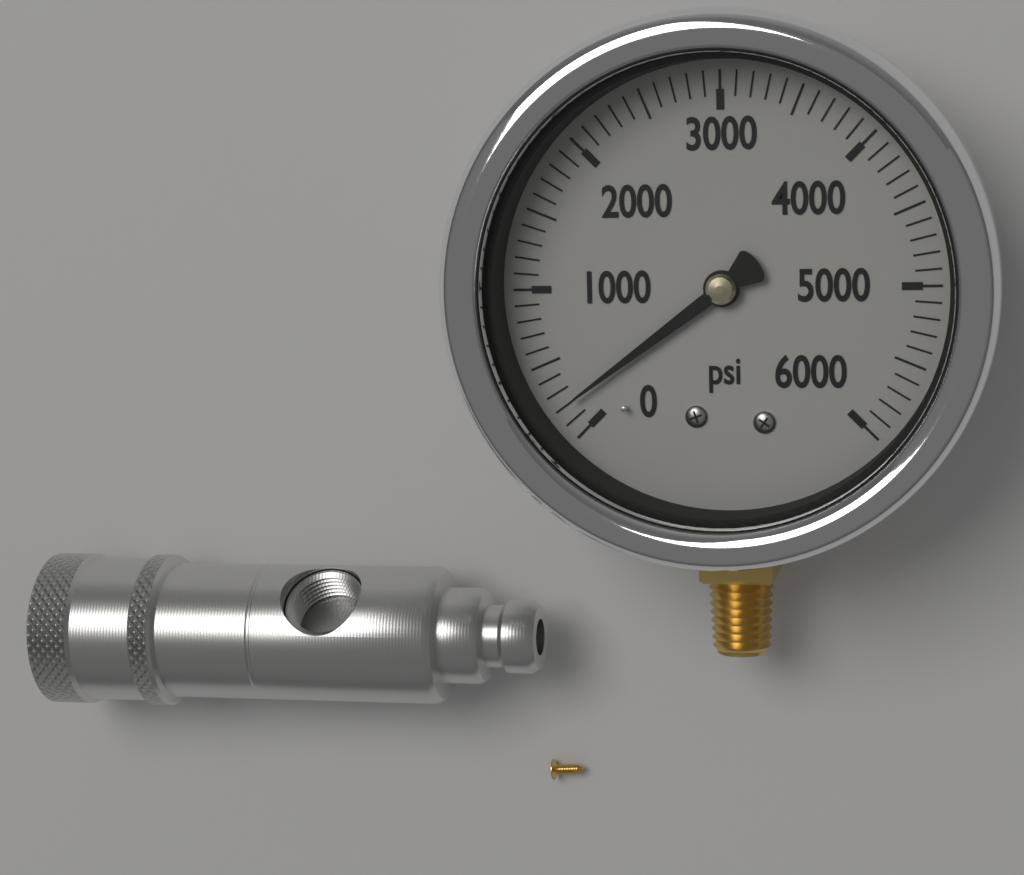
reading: 200 psi
